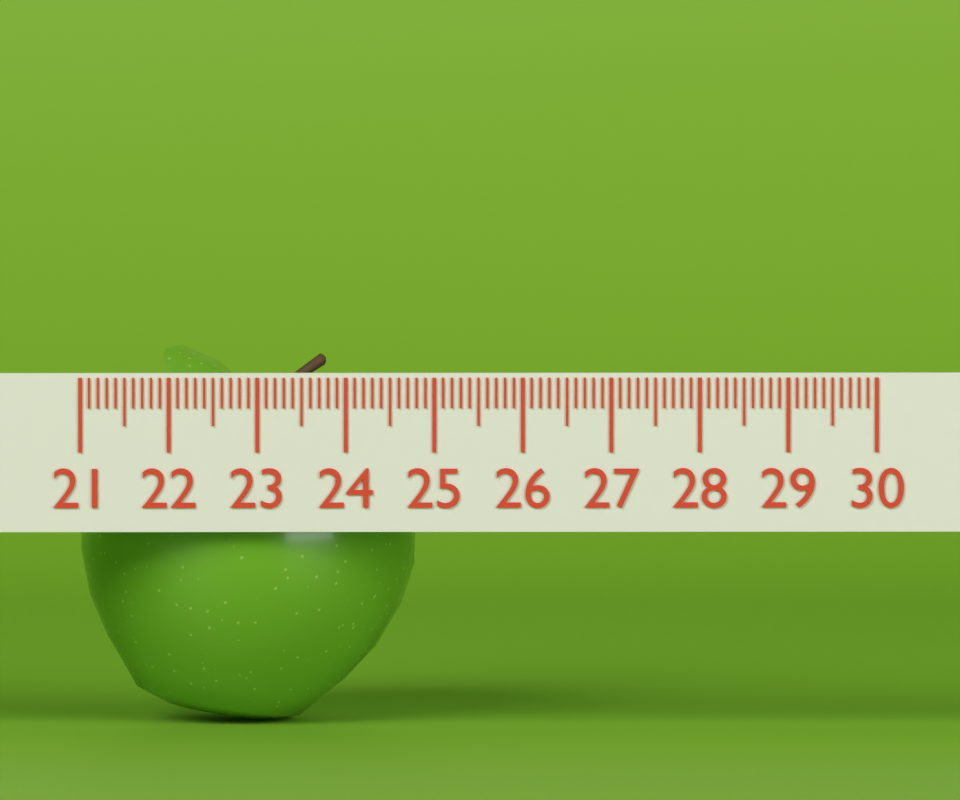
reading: 24.8 (no unit)
